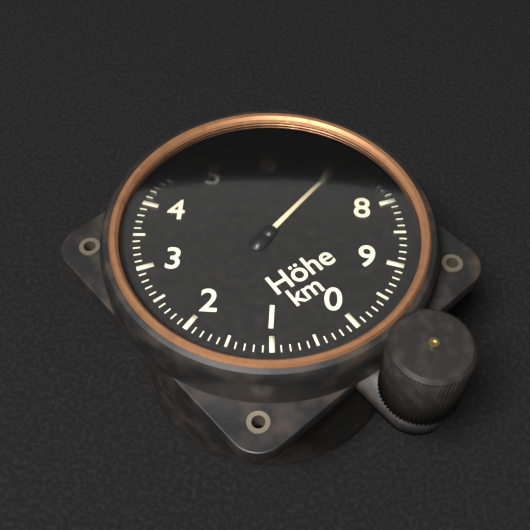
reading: 7.1 km
